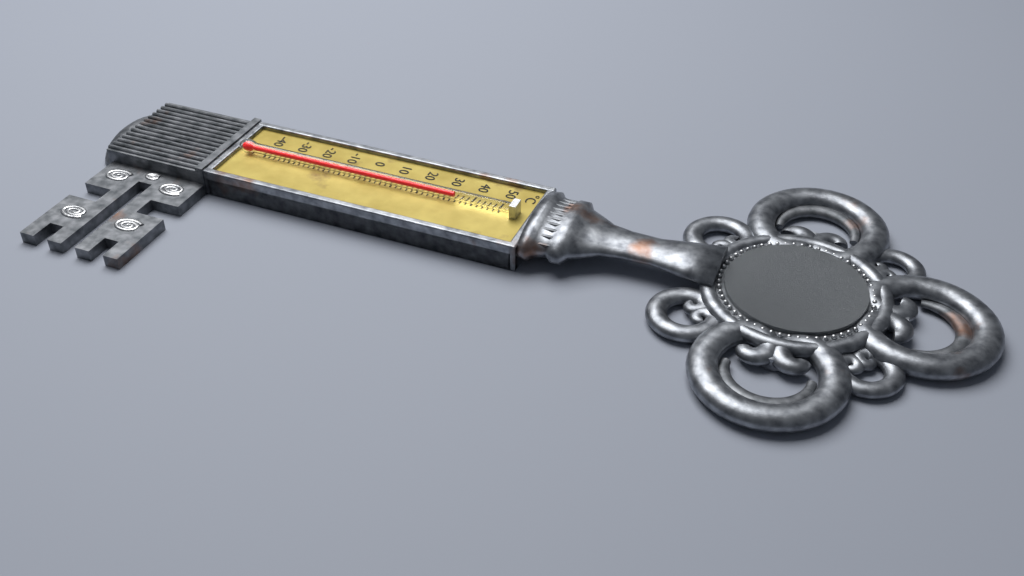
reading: 34 °C
